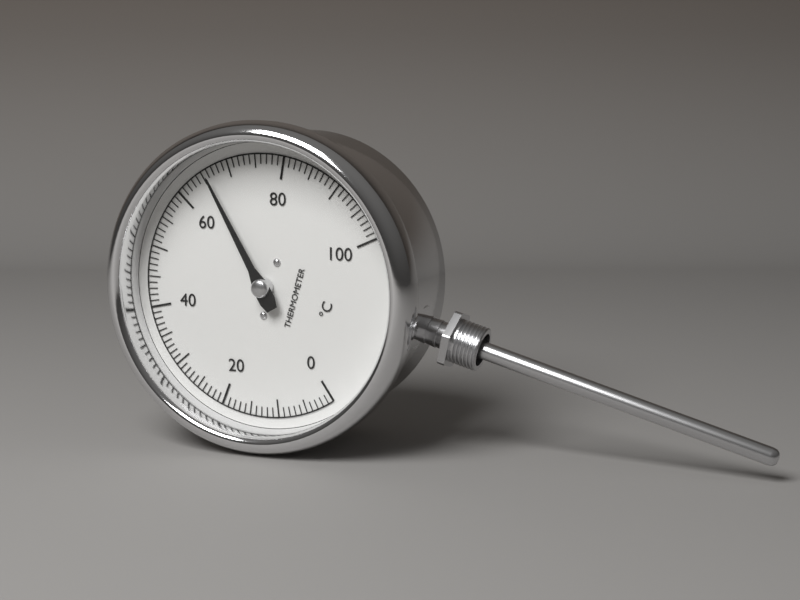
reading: 66 °C
